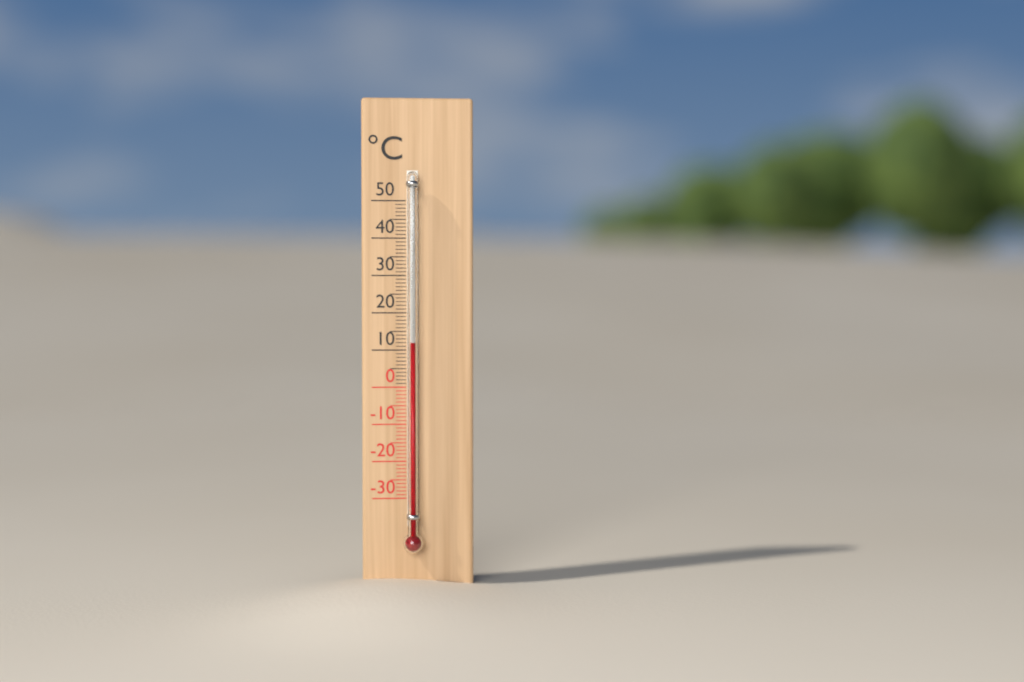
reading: 12 °C
